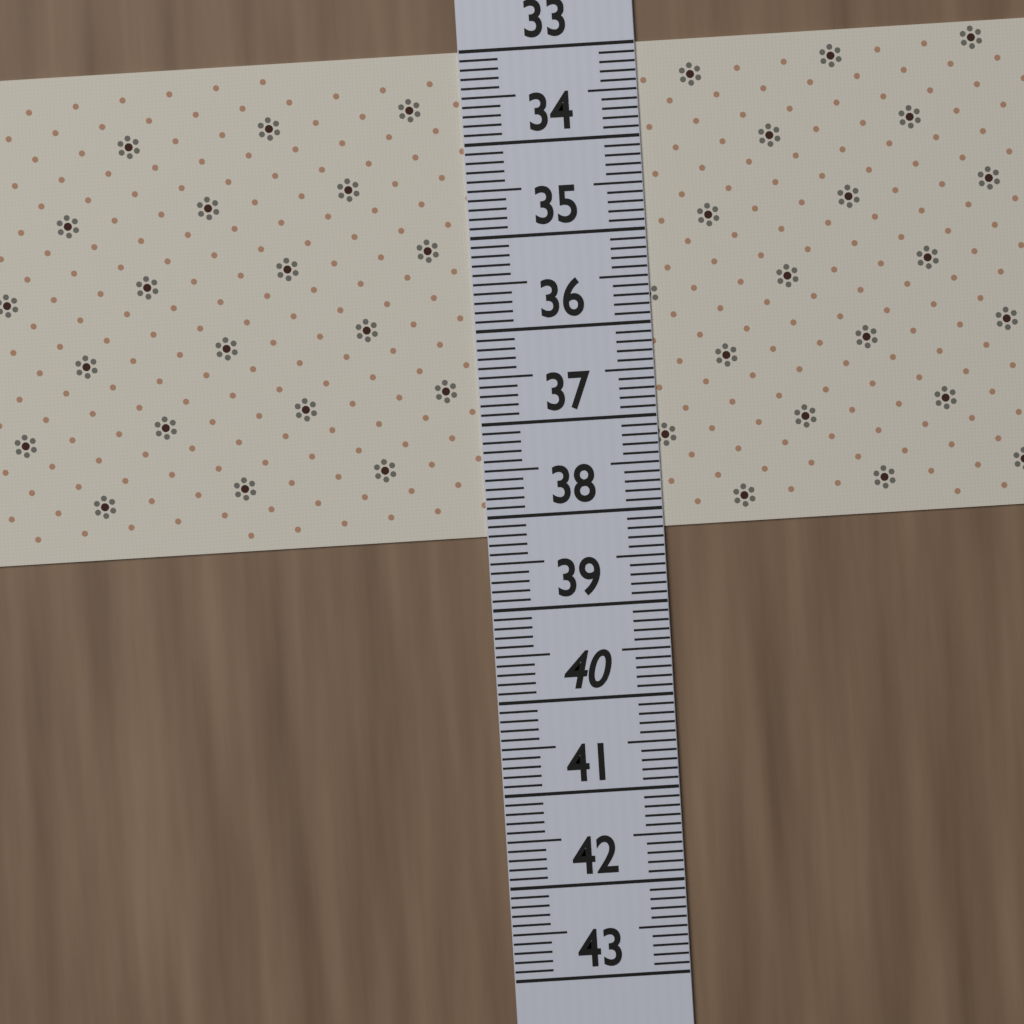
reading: 38.2 (no unit)
